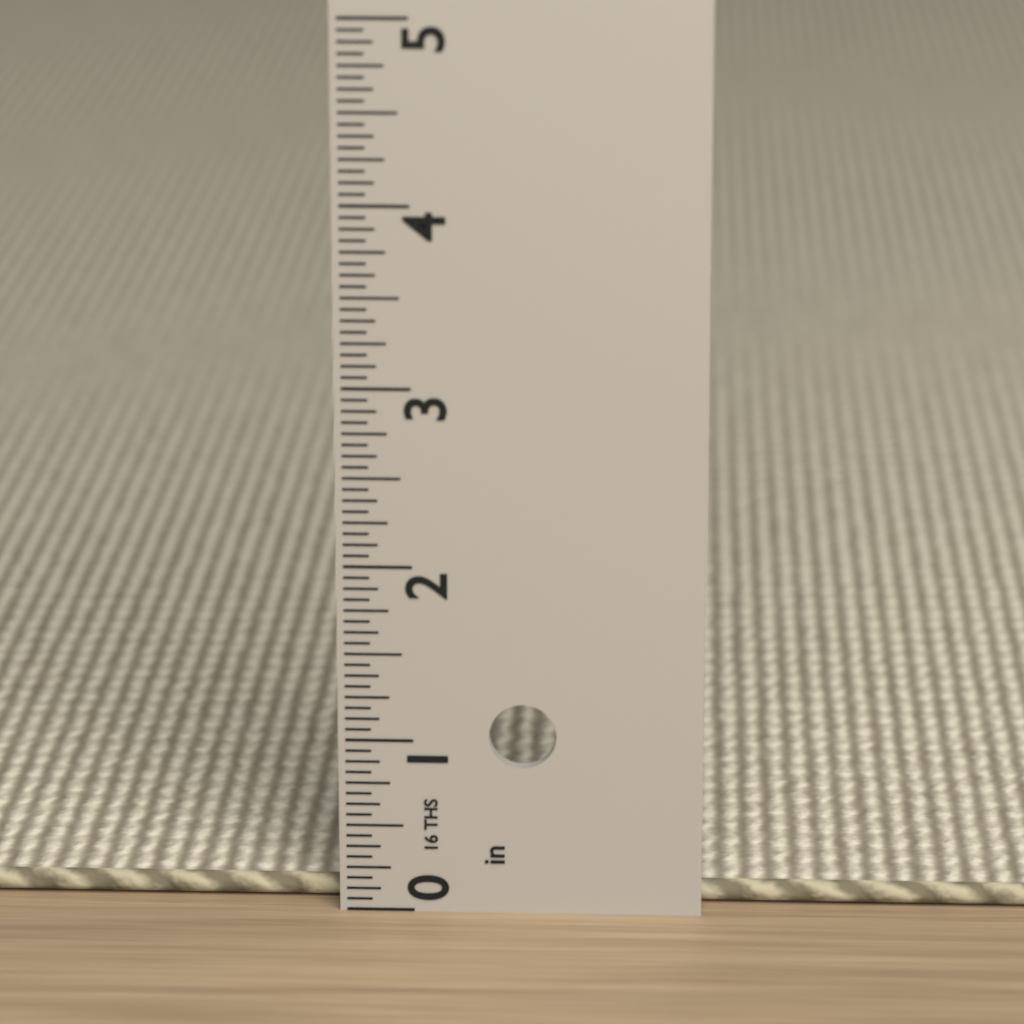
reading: 0.1250 in
